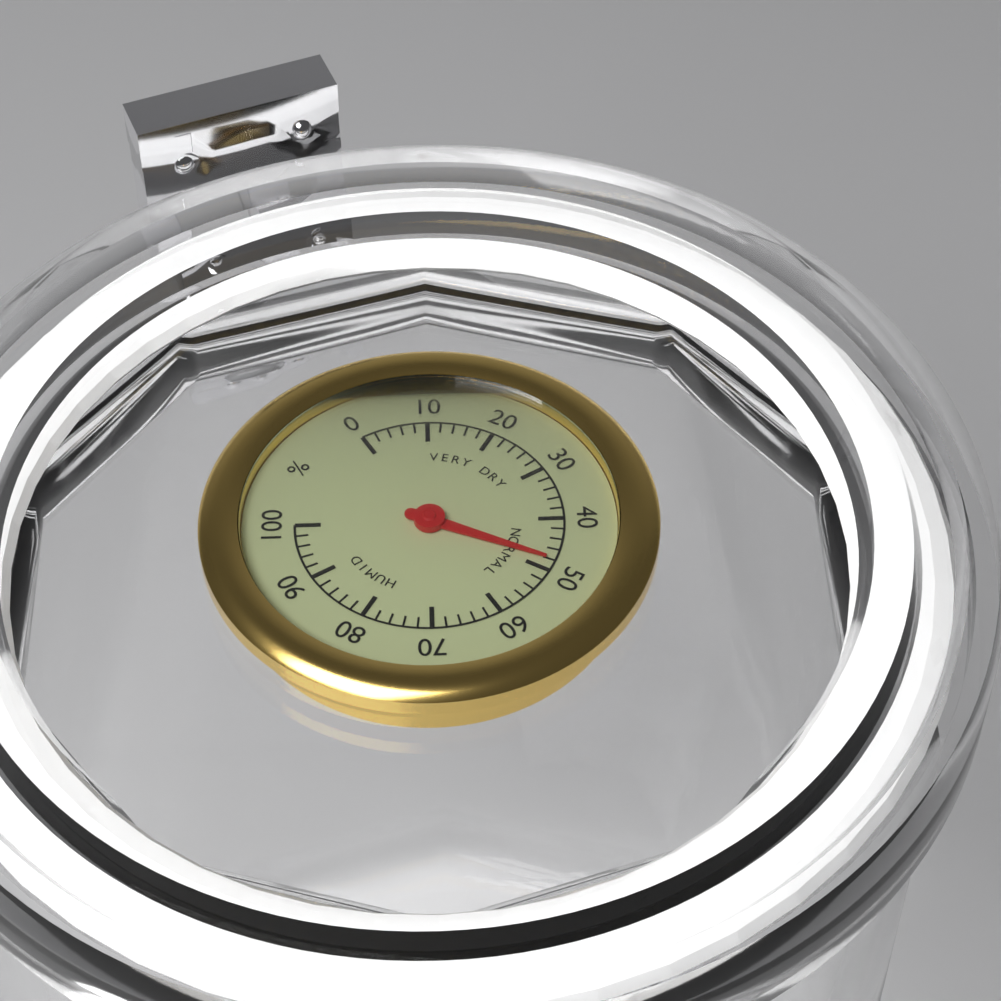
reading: 48 %
